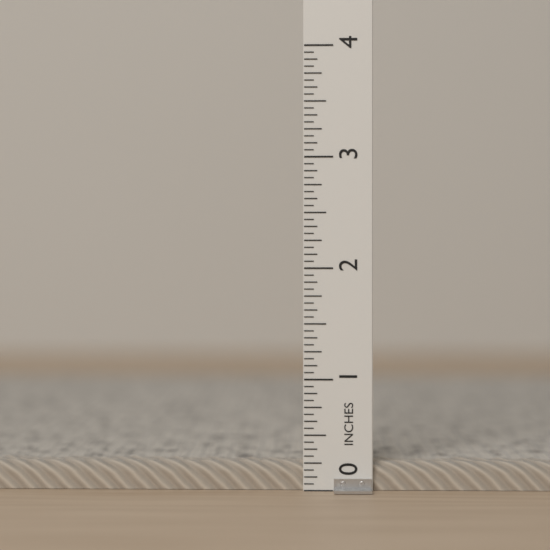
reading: 0.2500 in
